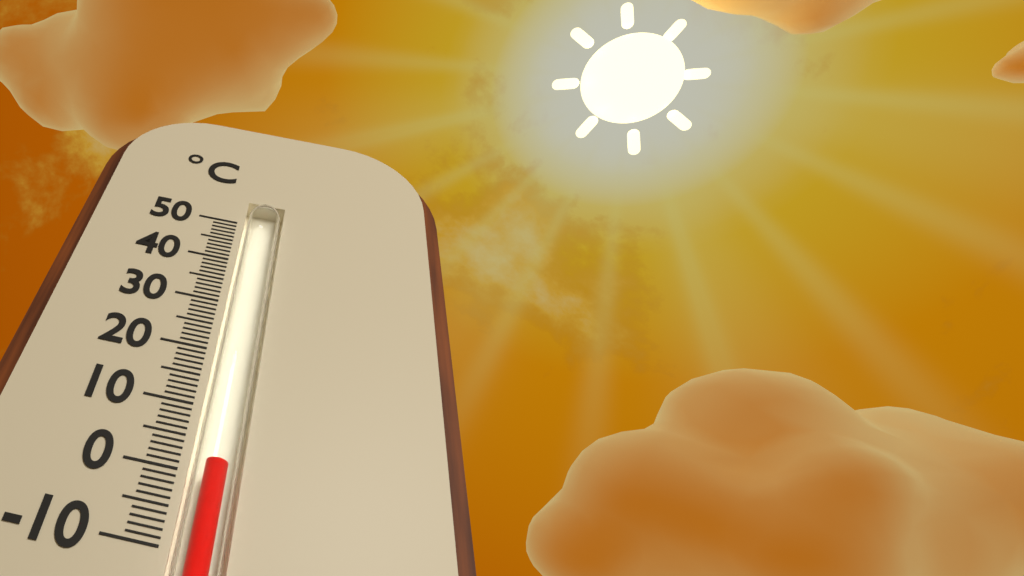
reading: 2 °C
